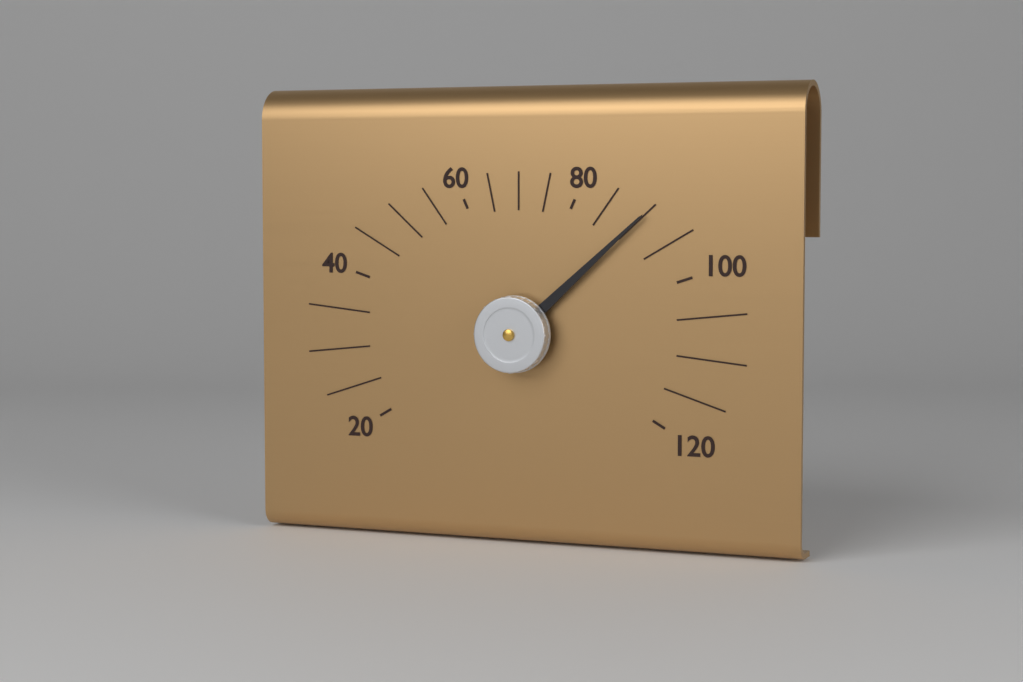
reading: 90 (no unit)
